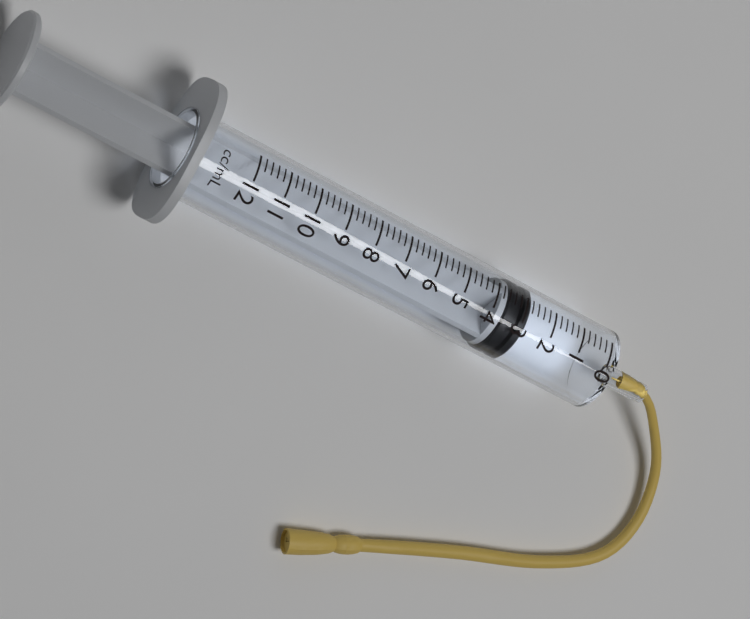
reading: 2.8 ml
